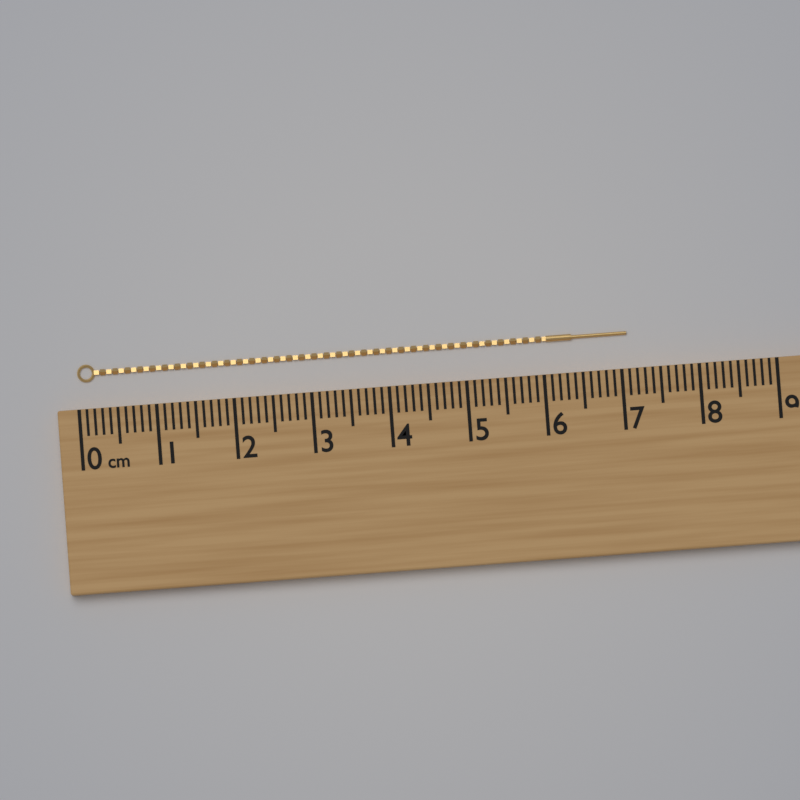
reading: 7.1 cm
